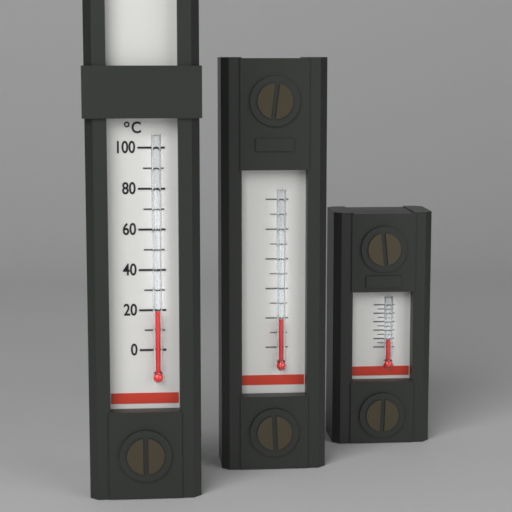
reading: 20 °C
